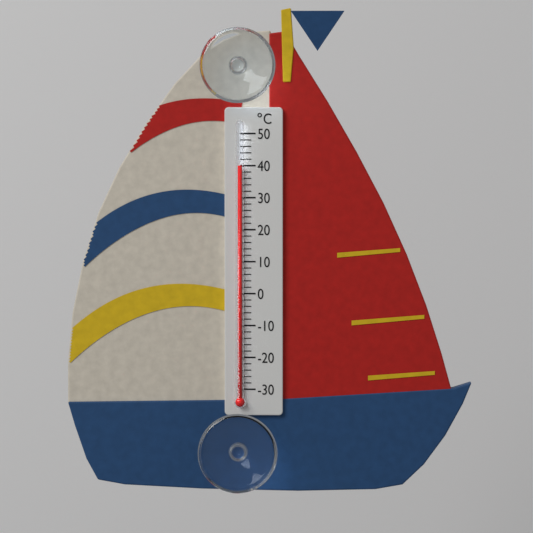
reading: 40 °C
